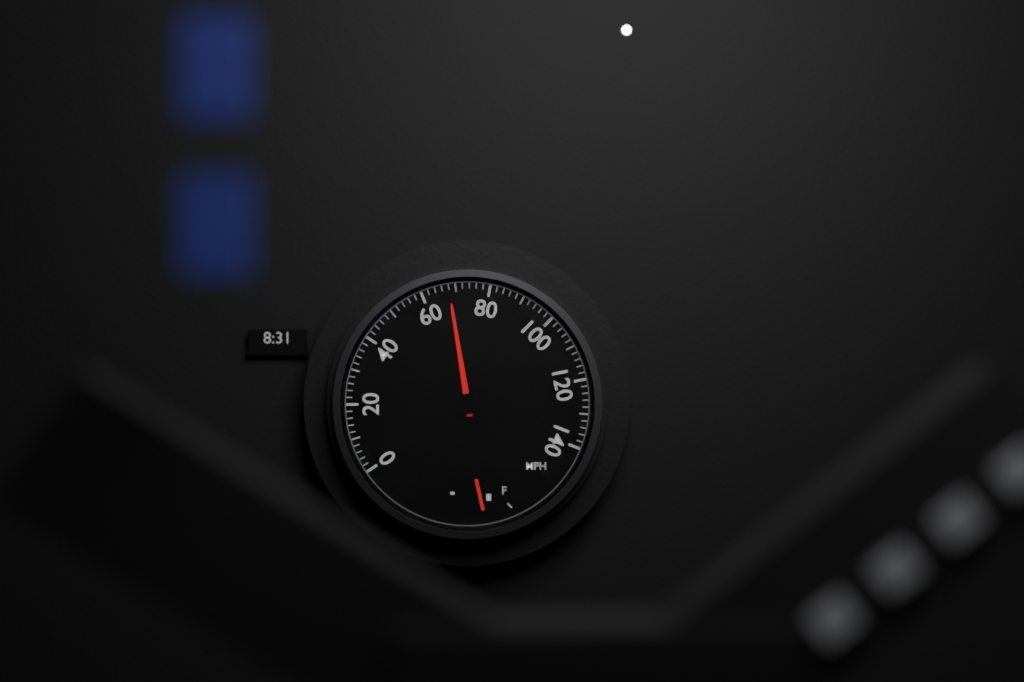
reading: 68 mph
